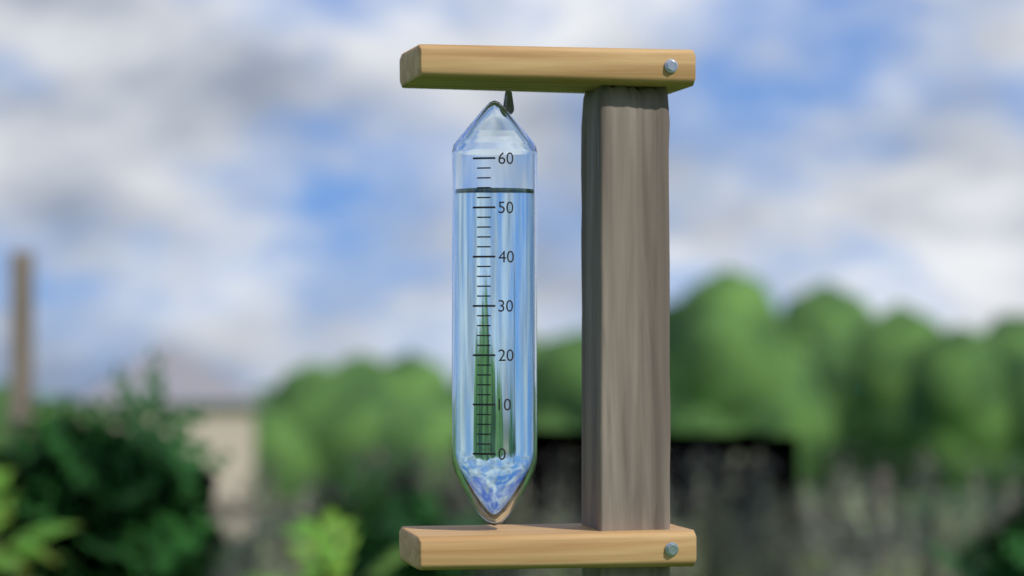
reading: 54 (no unit)
